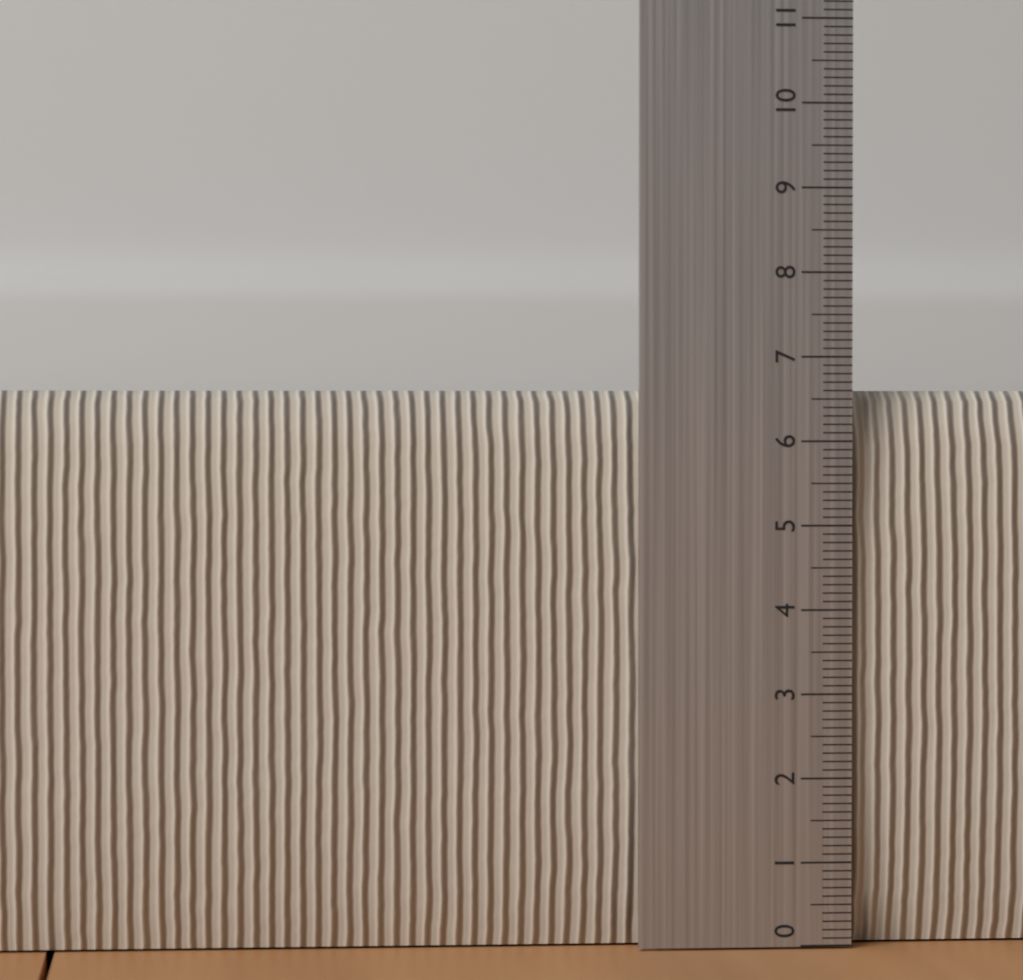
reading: 6.6 (no unit)
